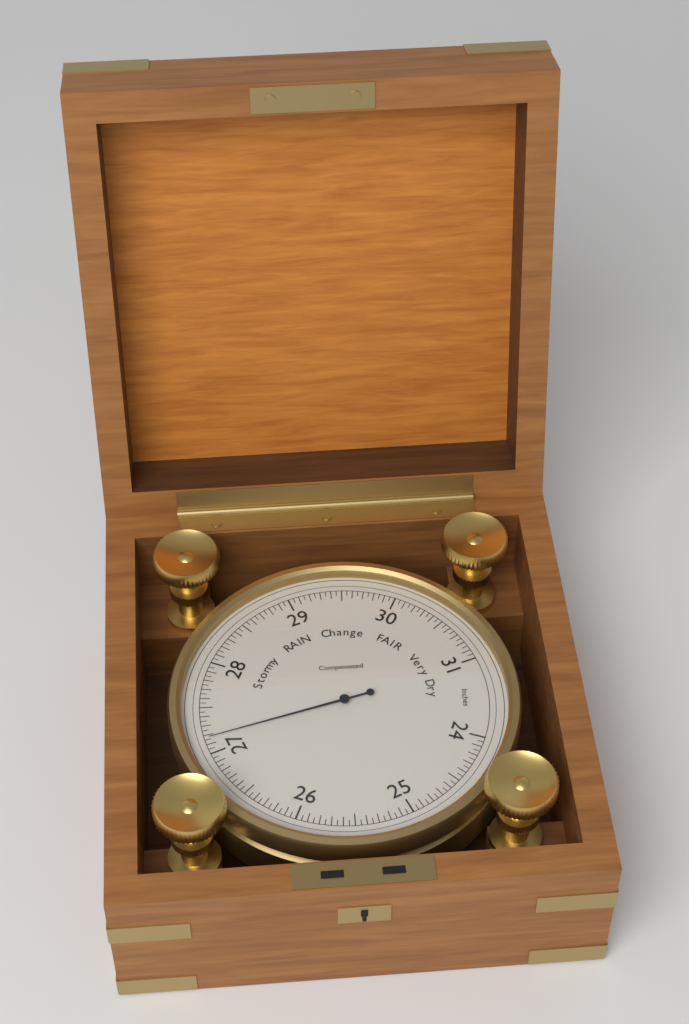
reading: 27.15 inHg
